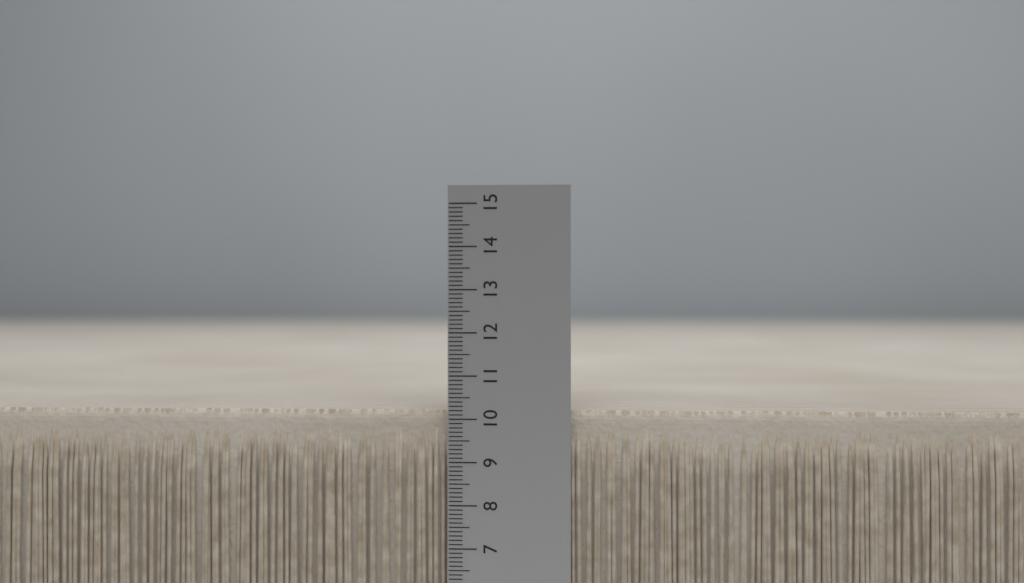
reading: 10.2 (no unit)
